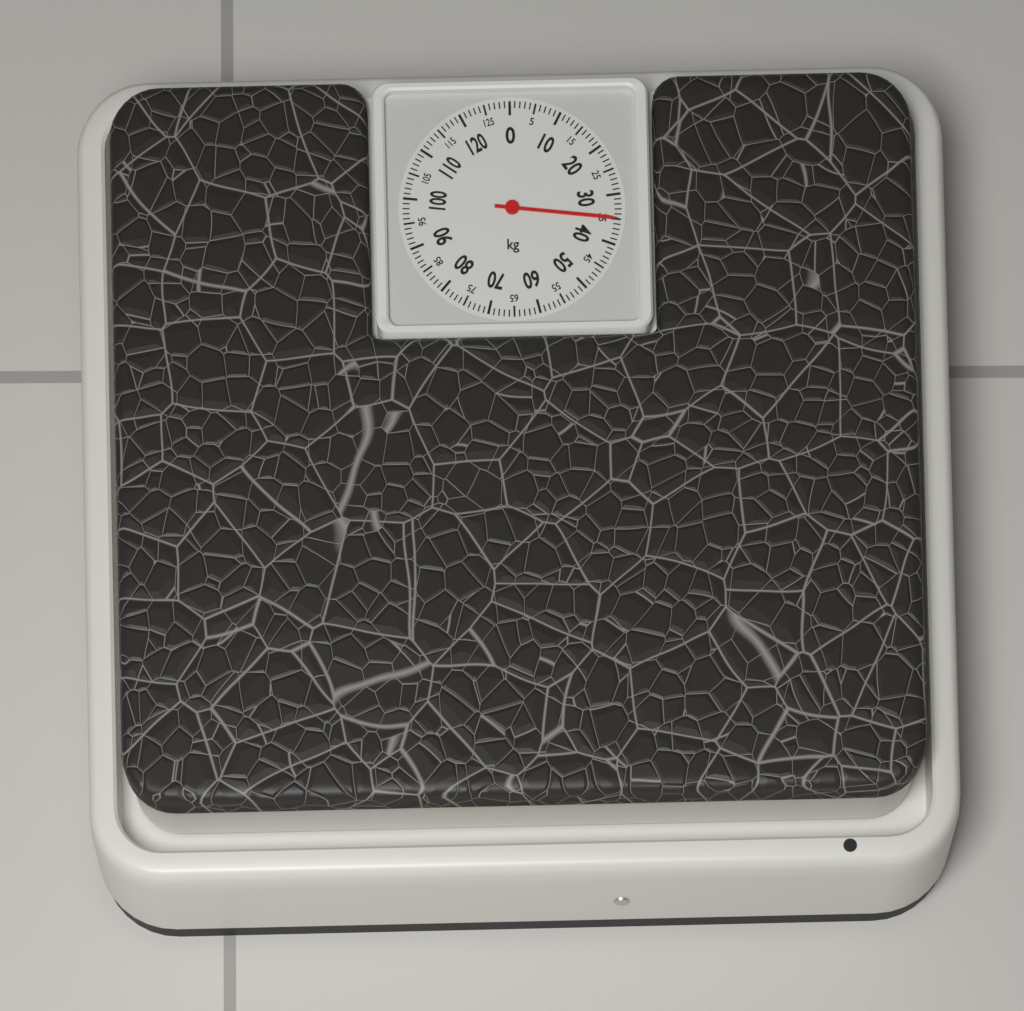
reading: 35 kg
